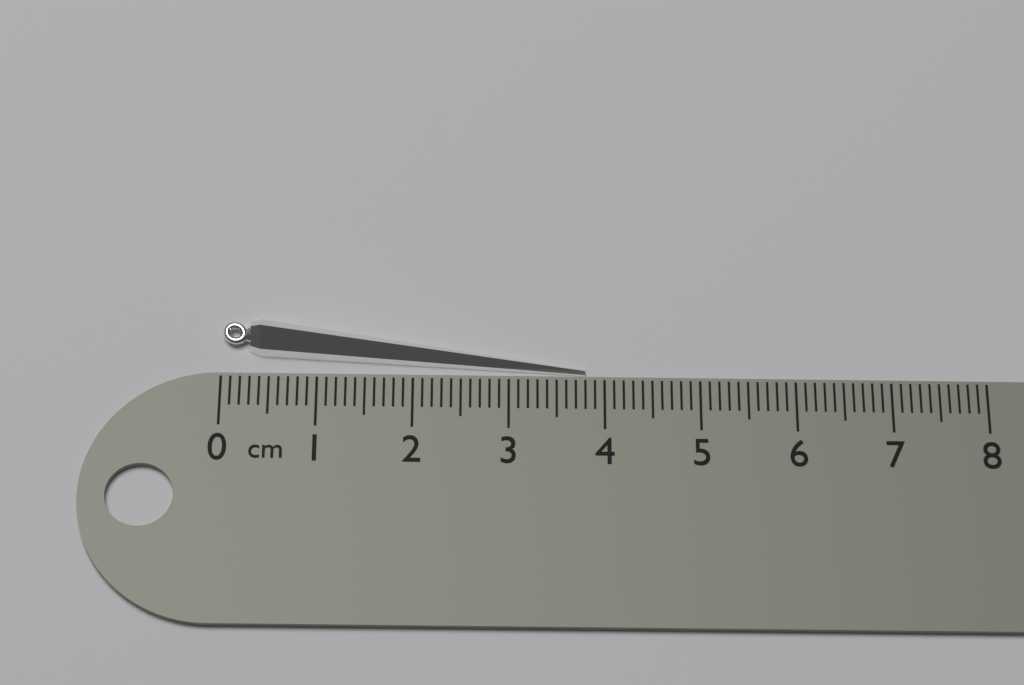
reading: 3.8 cm
